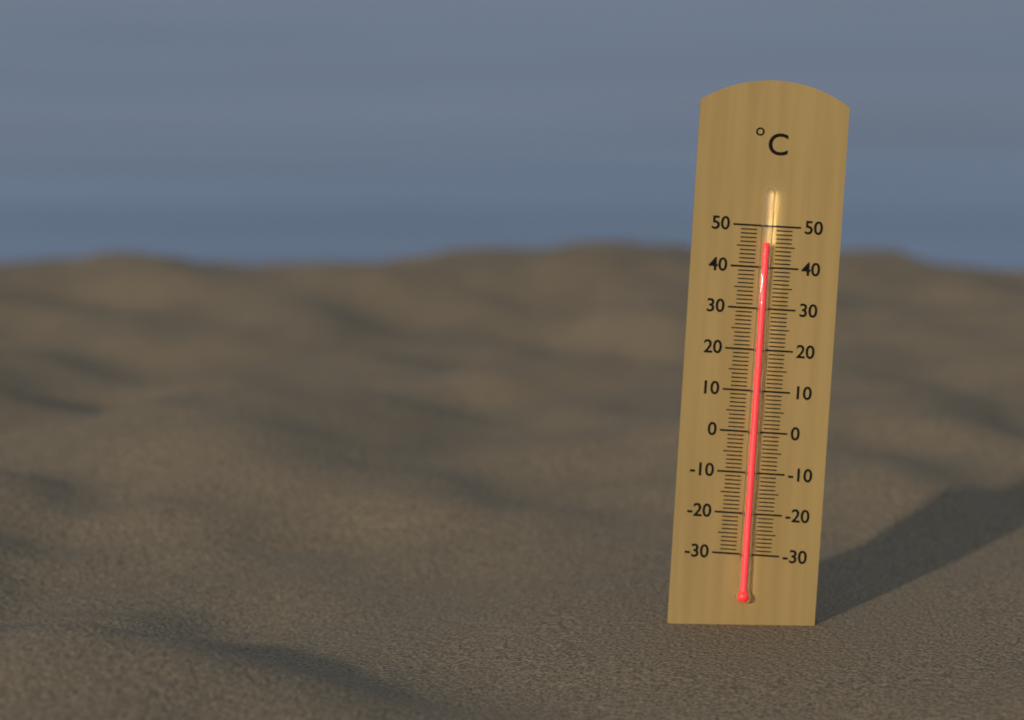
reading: 46 °C
